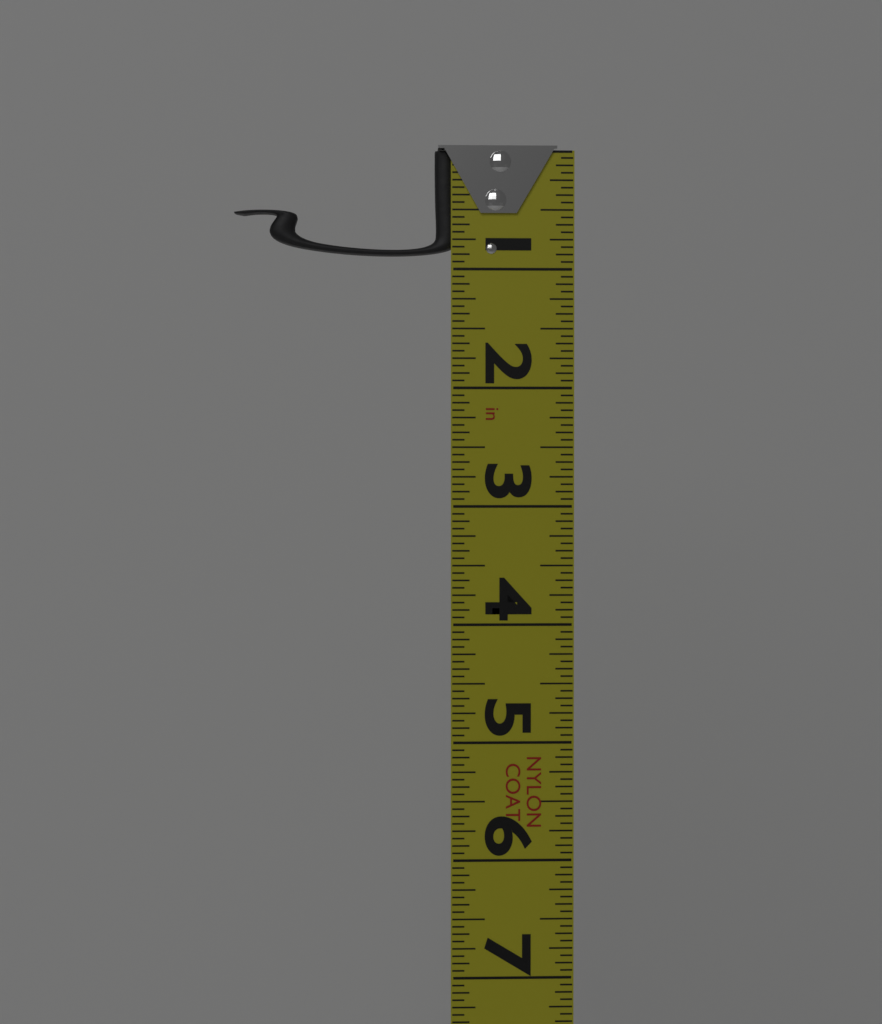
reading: 0.8750 in
